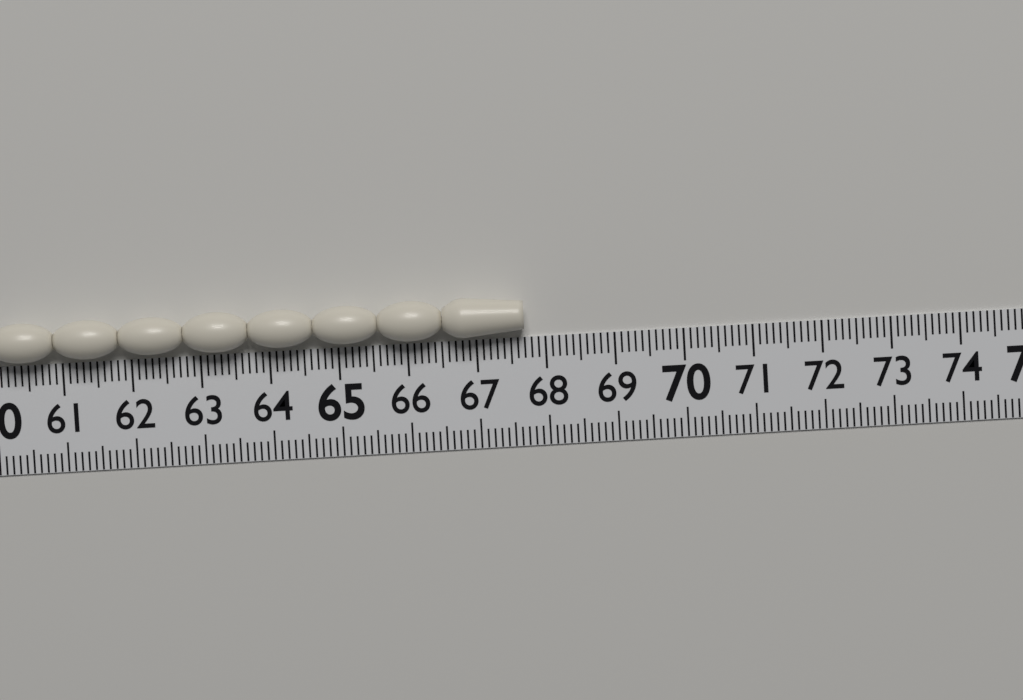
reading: 67.7 (no unit)
